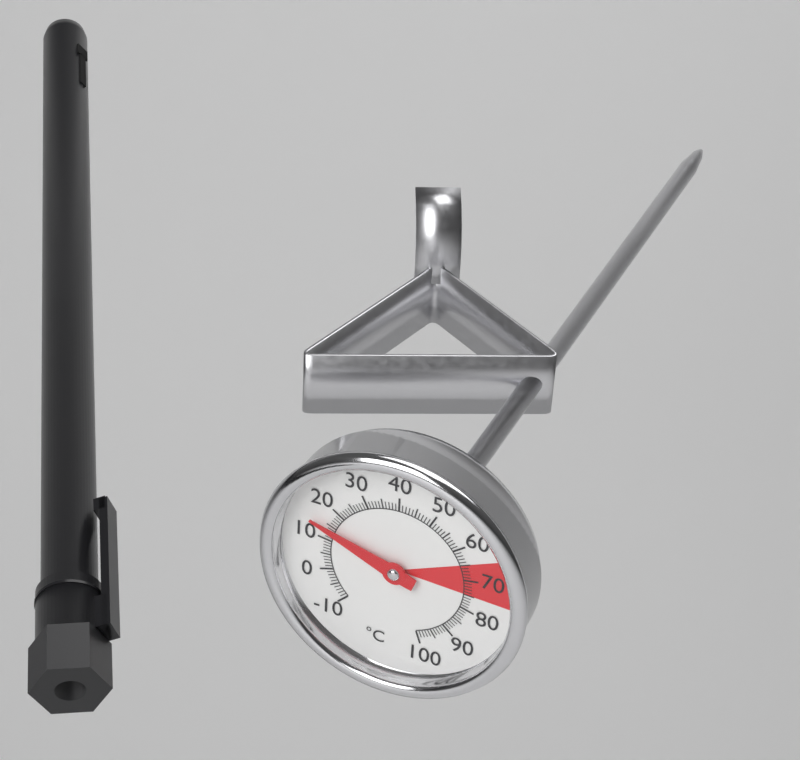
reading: 14 °C
